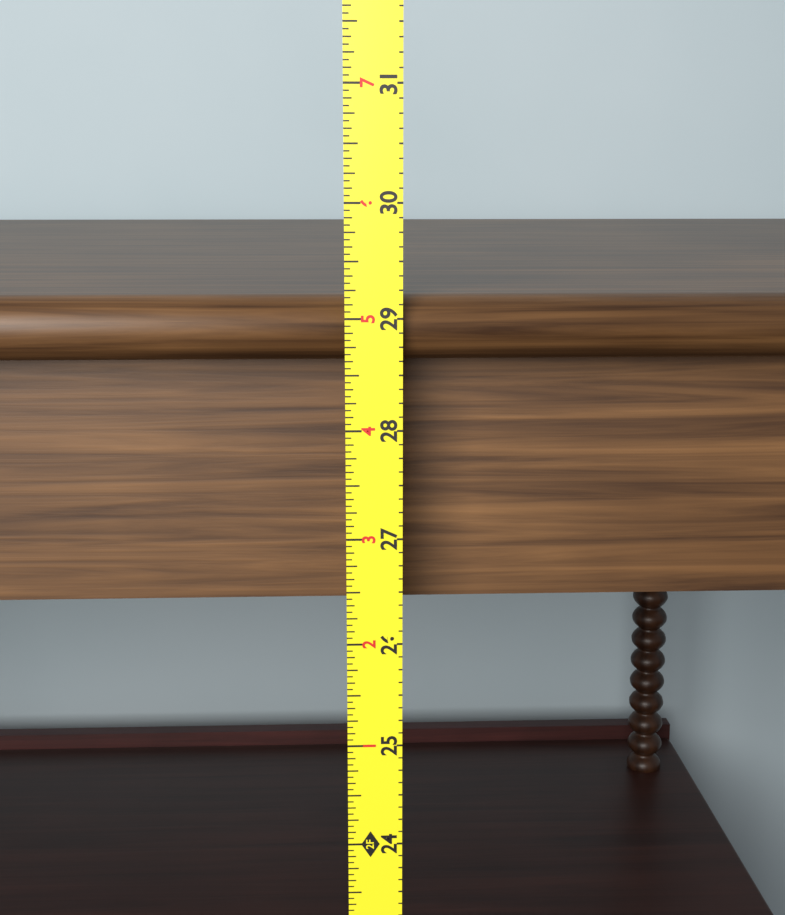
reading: 29.1875 in
